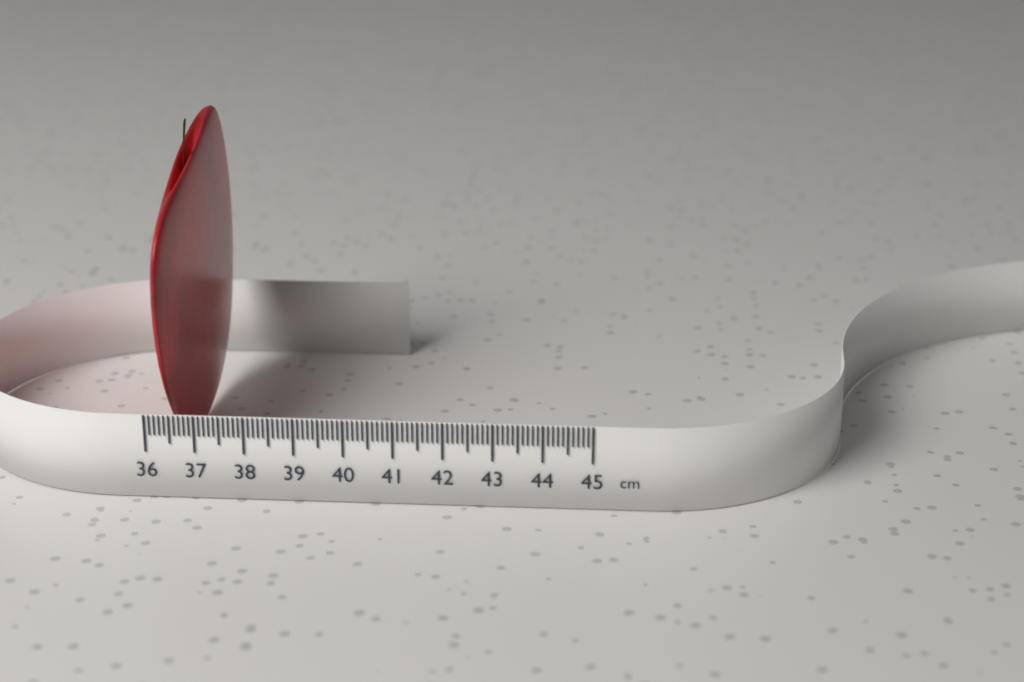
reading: 36.6 cm
